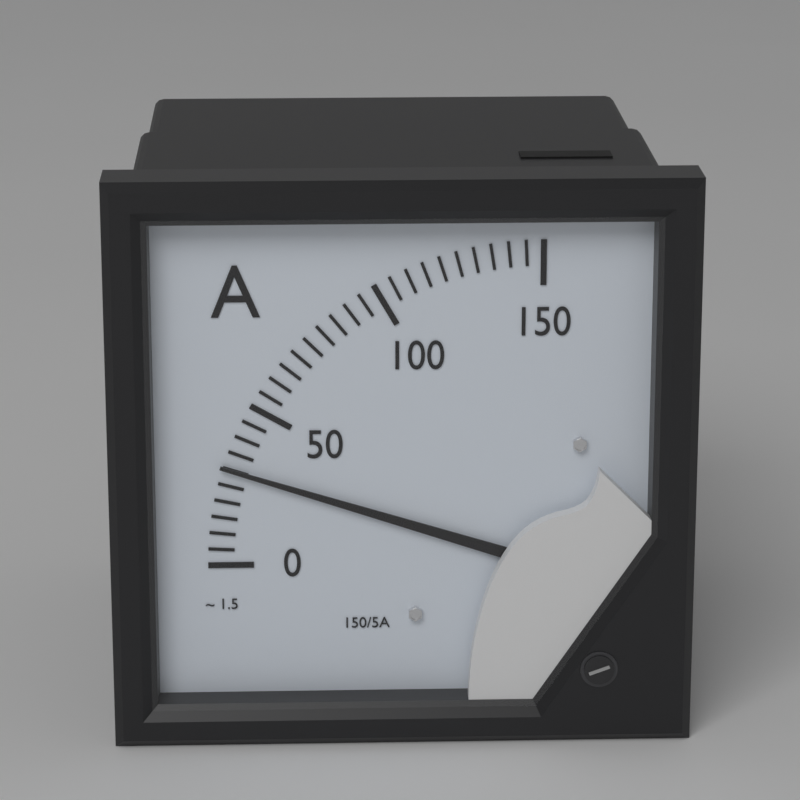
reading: 30 A
